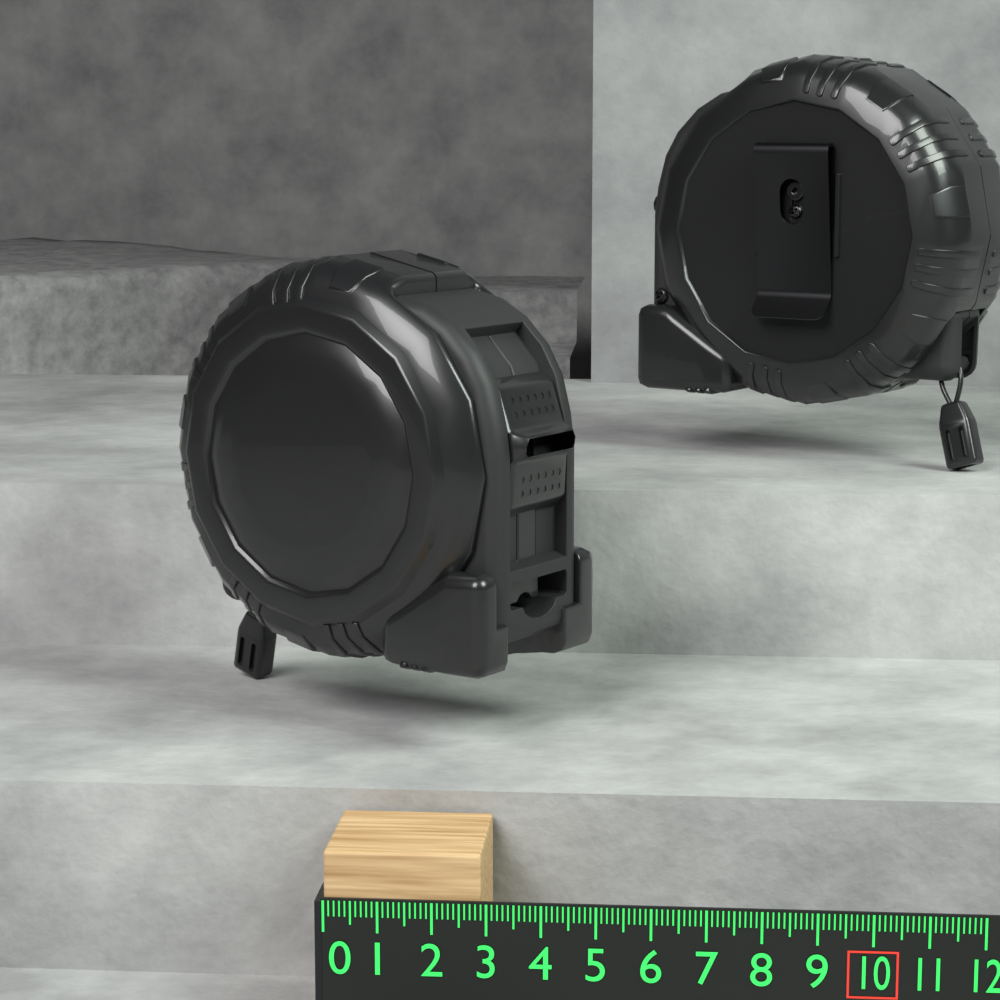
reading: 2.9 (no unit)
